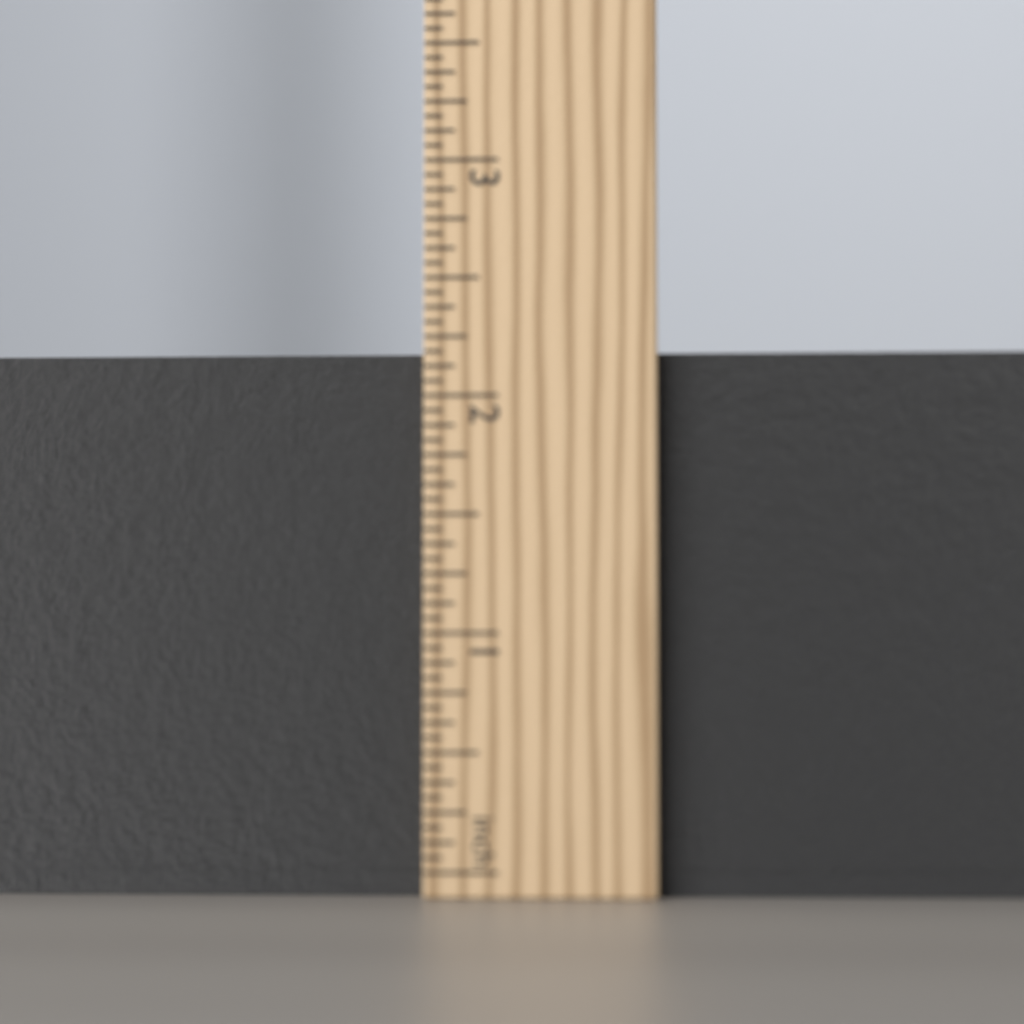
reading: 2.1875 in
